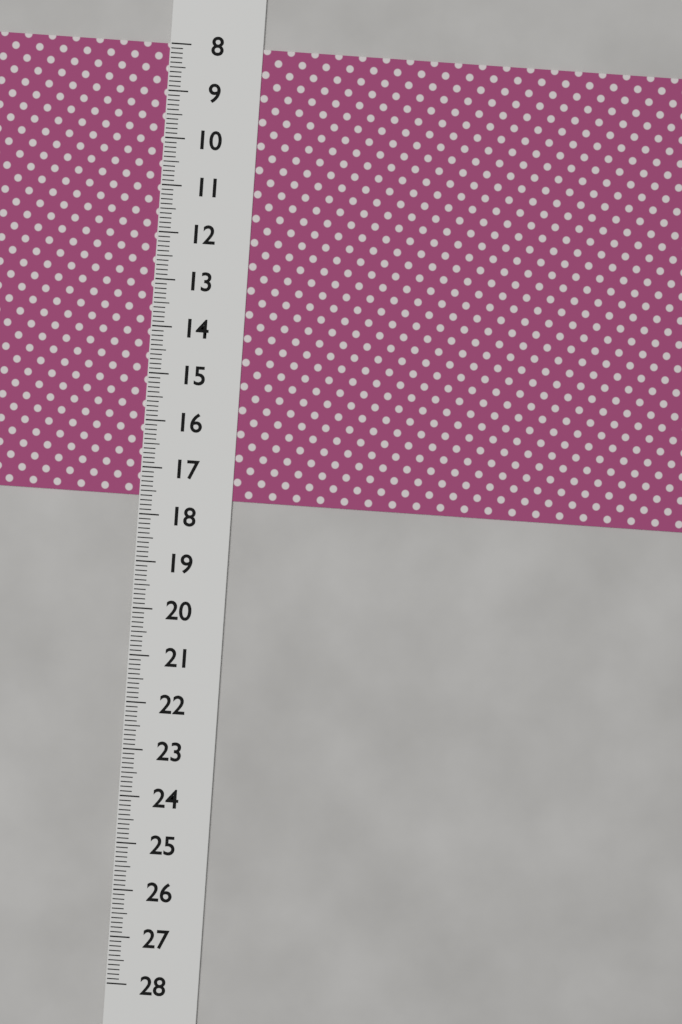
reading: 17.6 (no unit)
